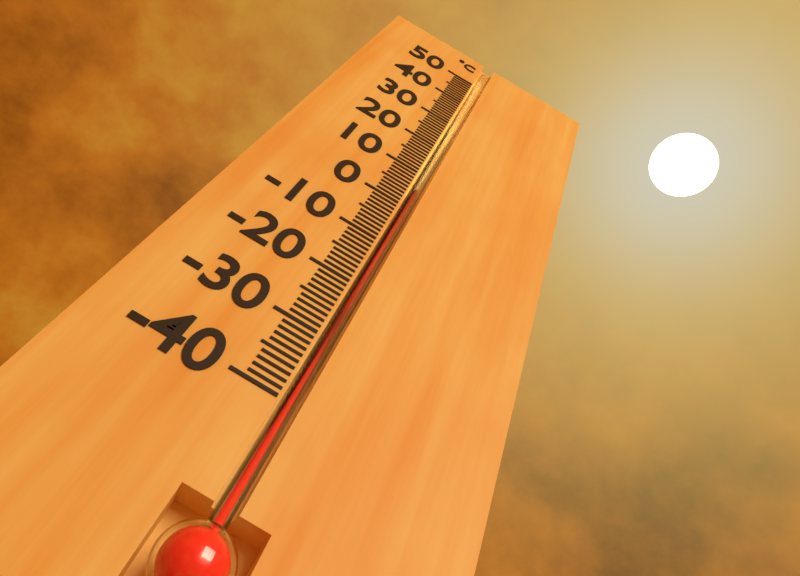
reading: 5 °C
